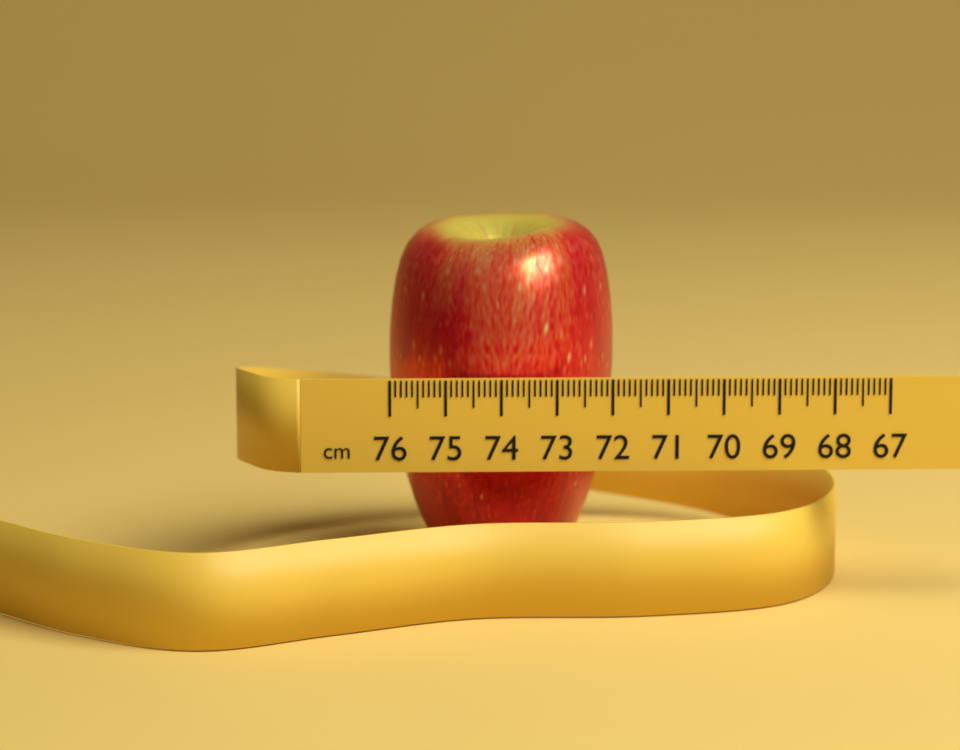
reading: 71.8 cm
